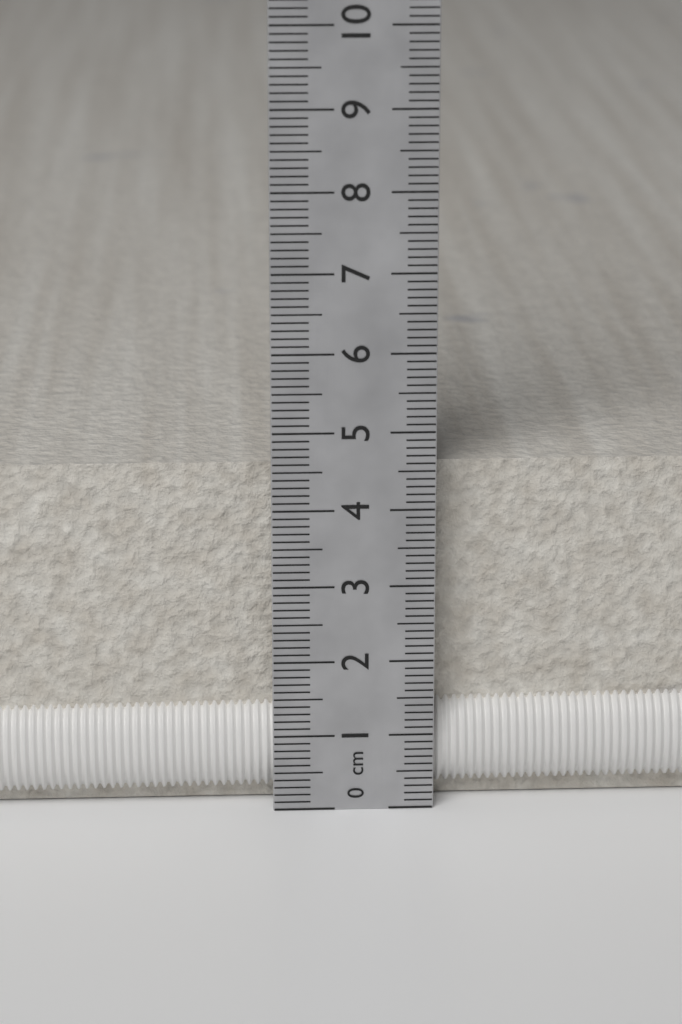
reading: 4.5 cm
